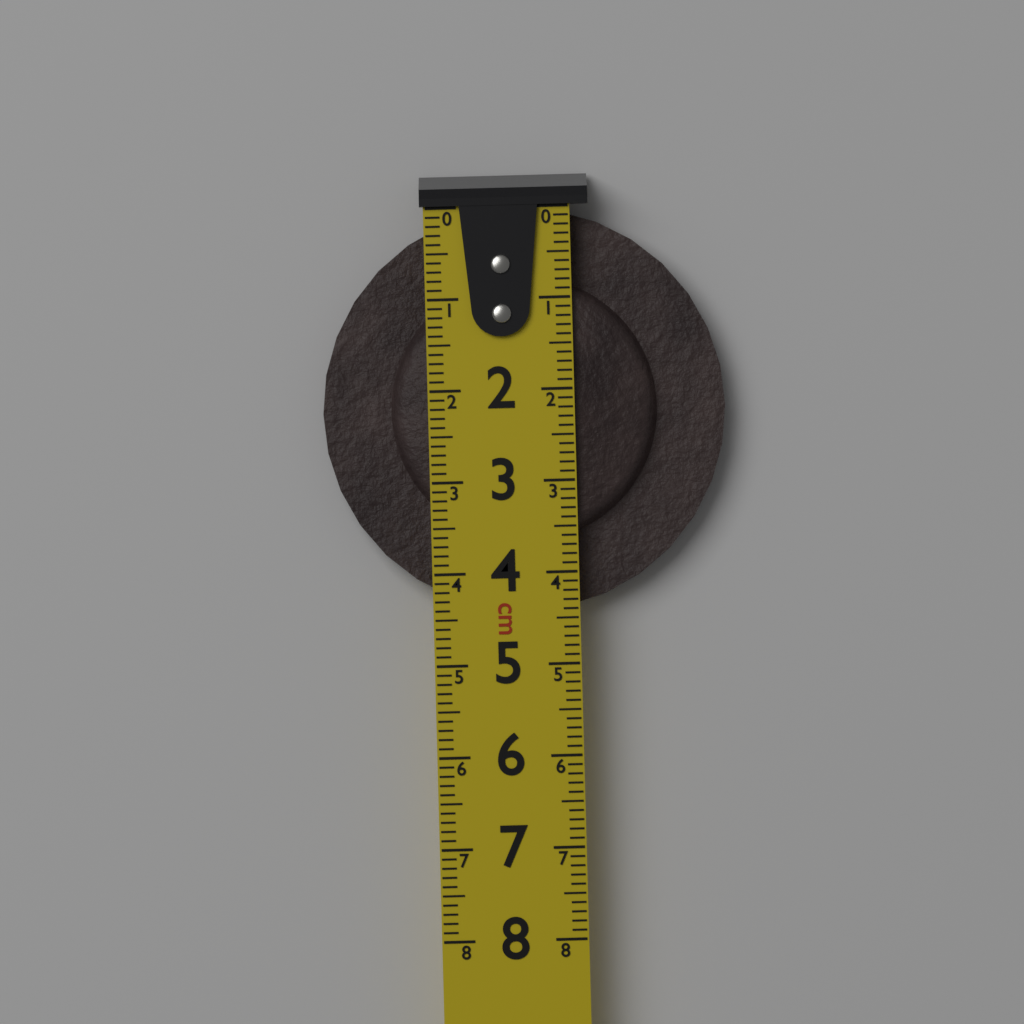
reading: 4.4 cm
